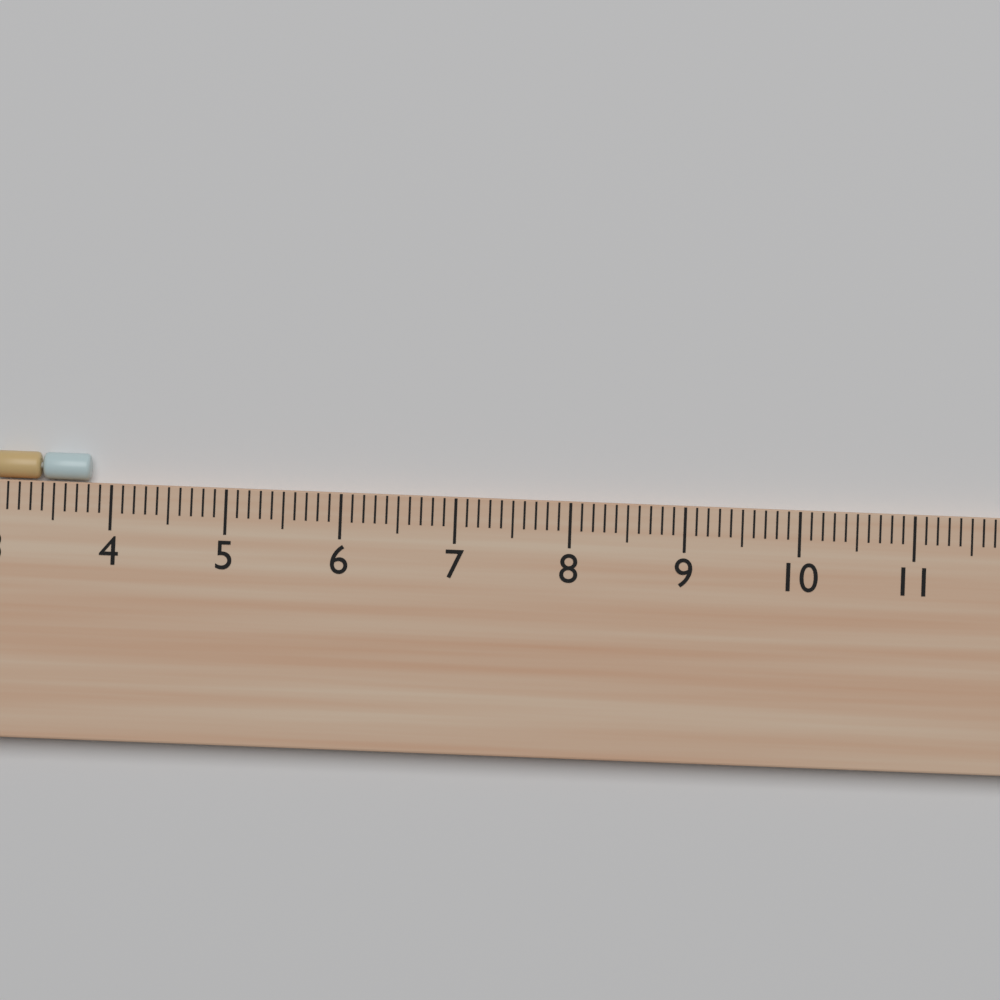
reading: 3.8 cm
